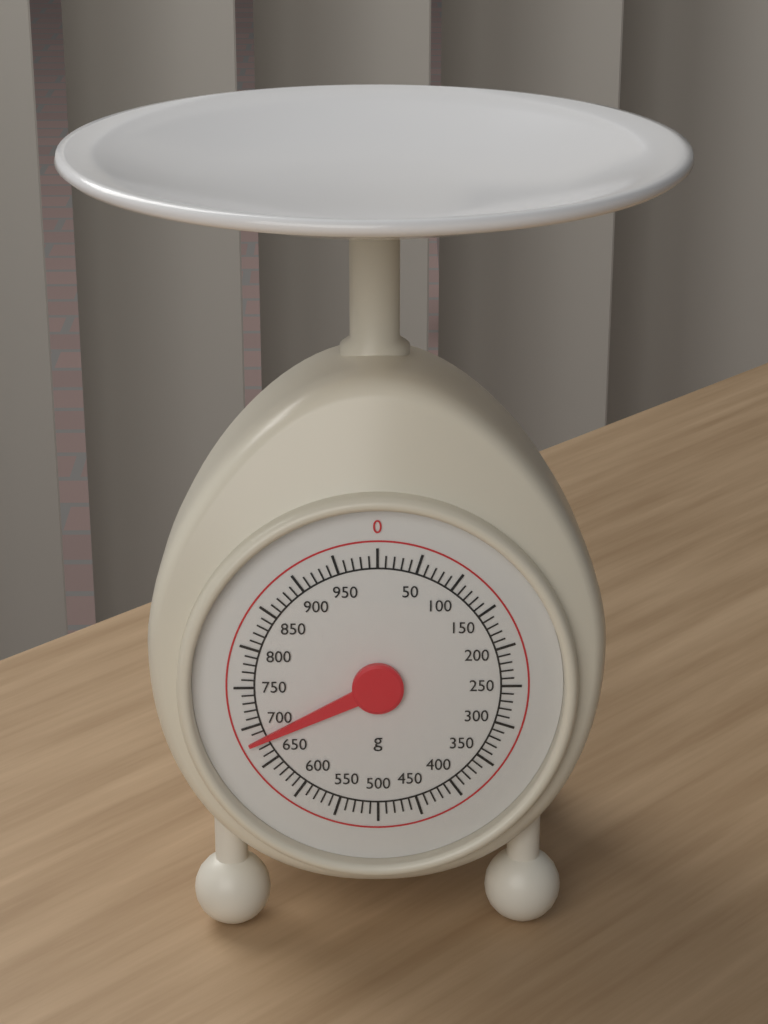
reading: 680 g
